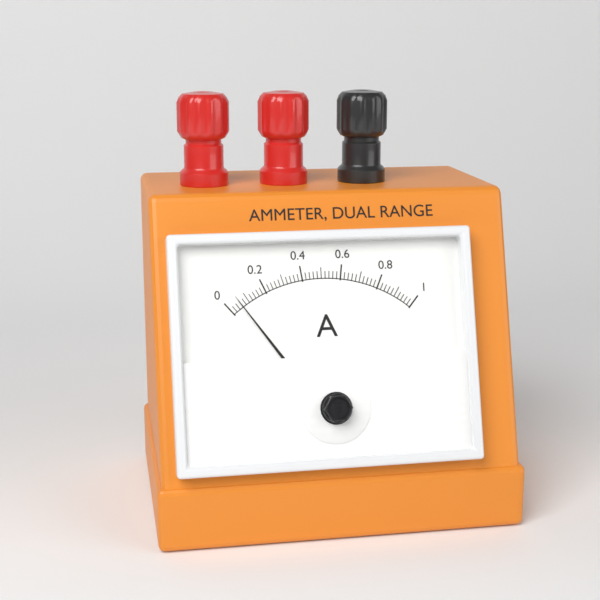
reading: 0.06 A
